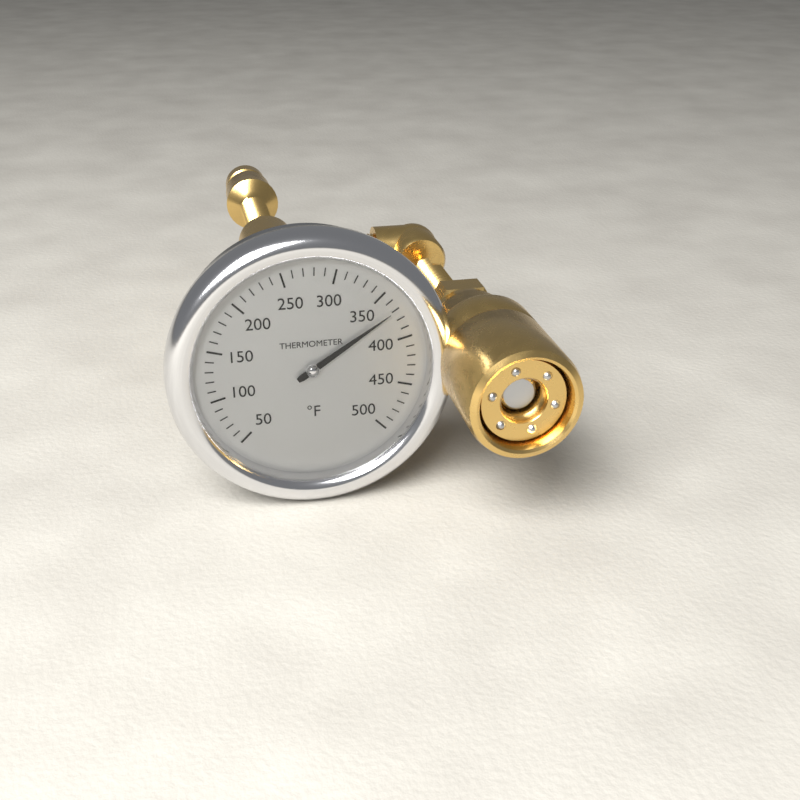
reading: 370 °F
